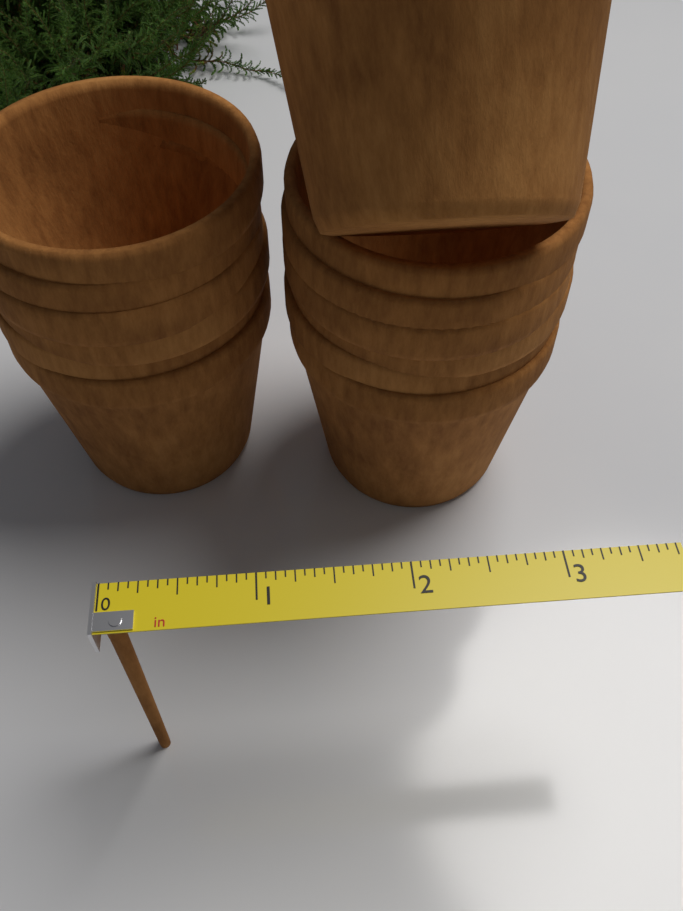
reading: 0.1250 in
